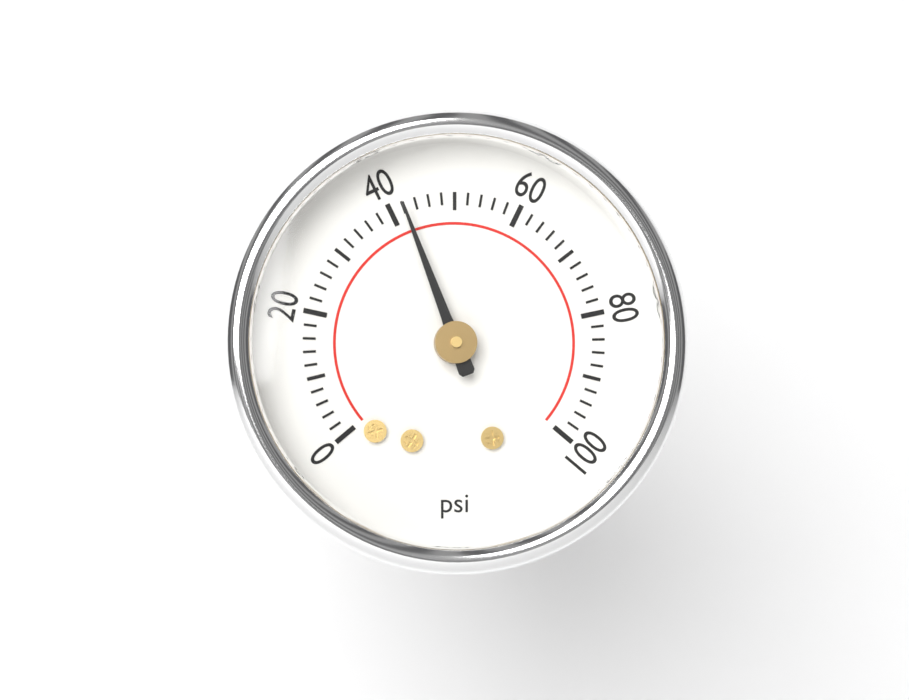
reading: 42 psi
